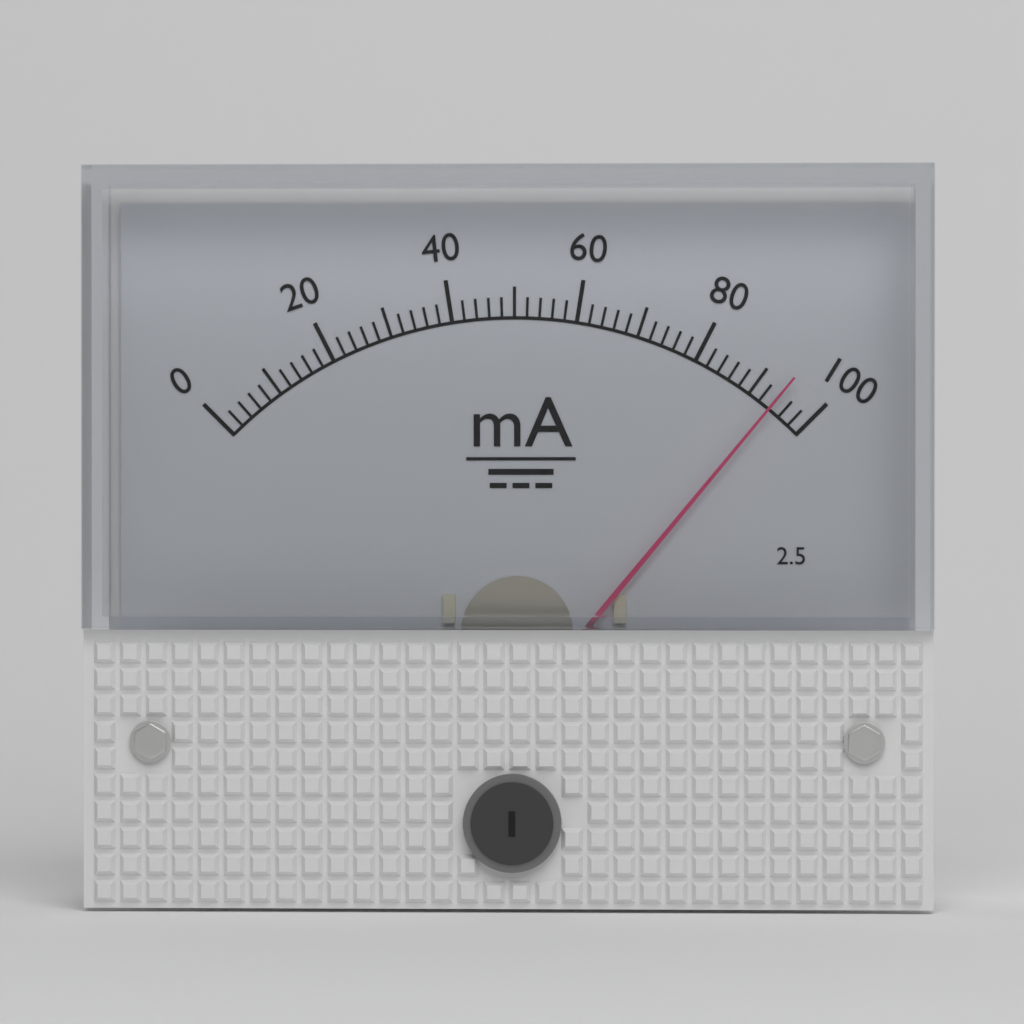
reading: 94 mA
